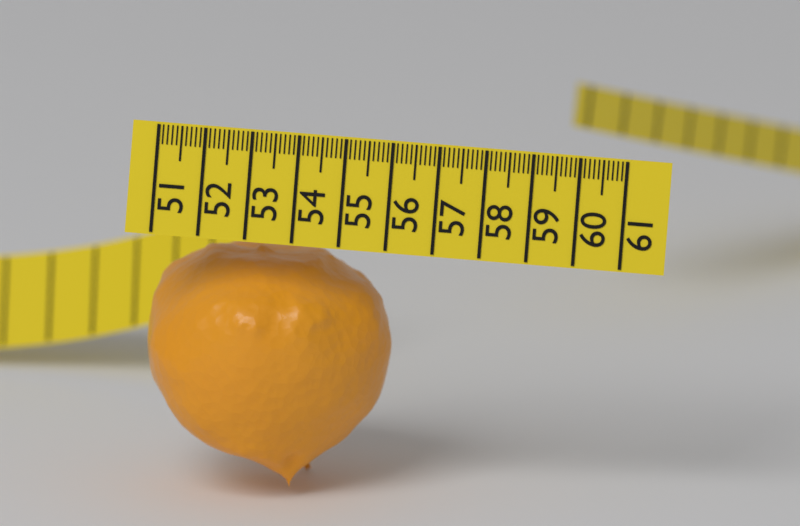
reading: 56.2 (no unit)
